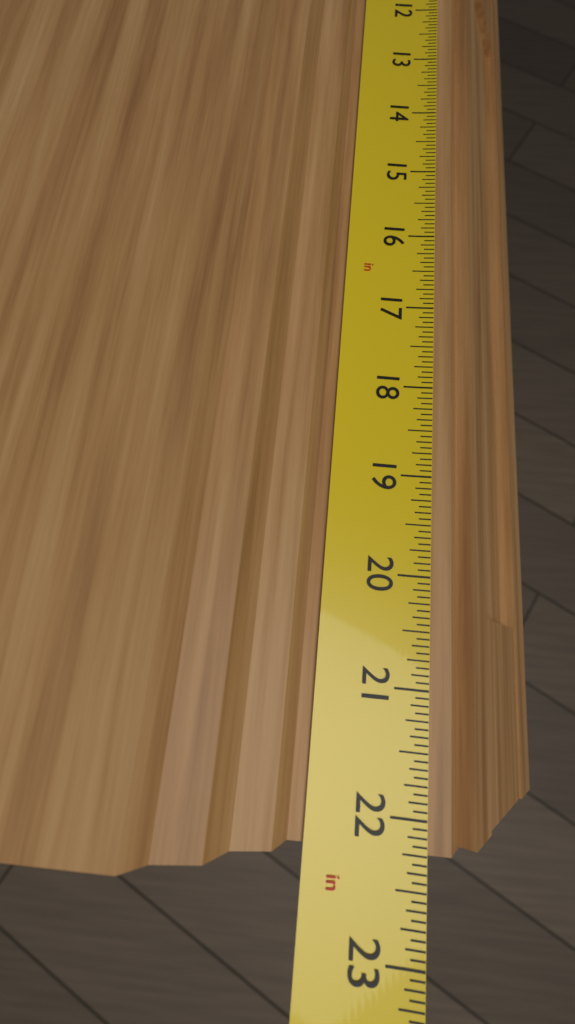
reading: 22.2500 in
